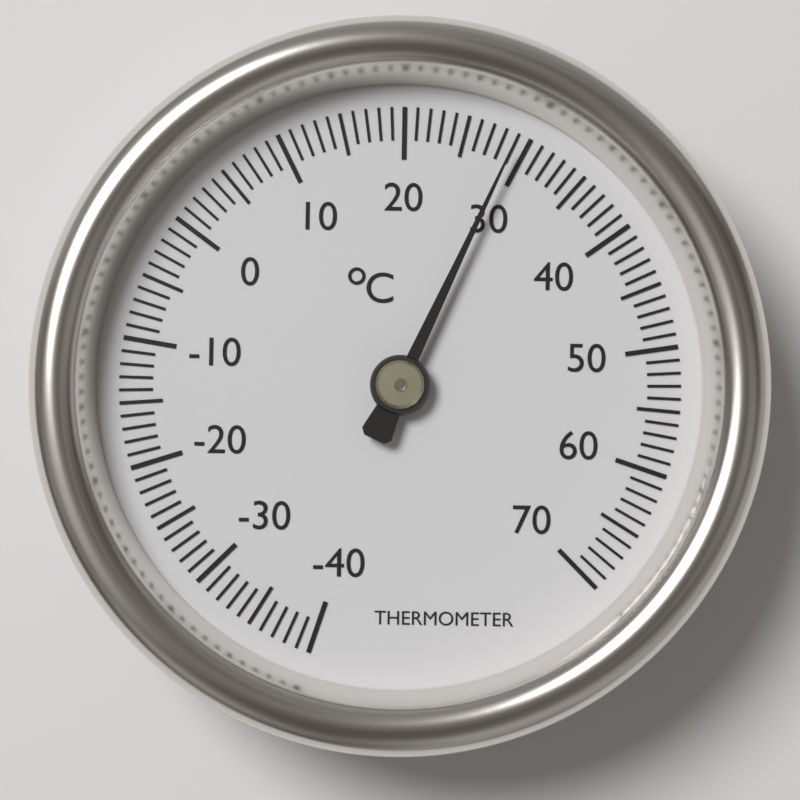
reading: 29 °C
